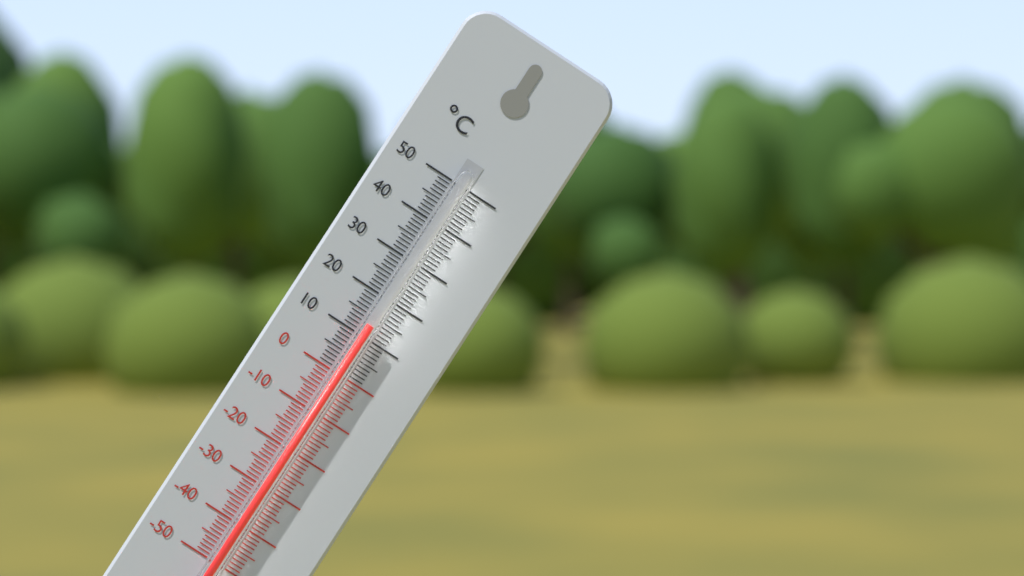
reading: 13 °C
